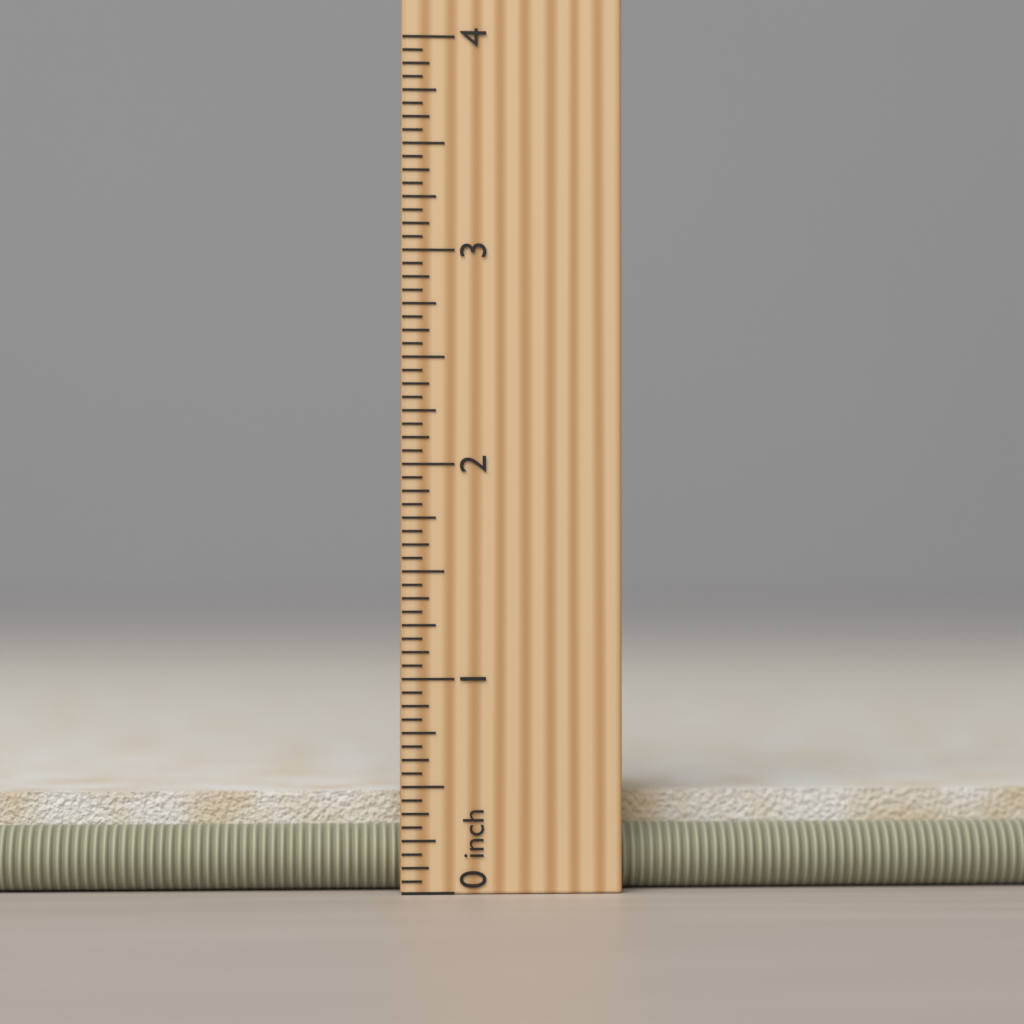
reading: 0.5000 in
